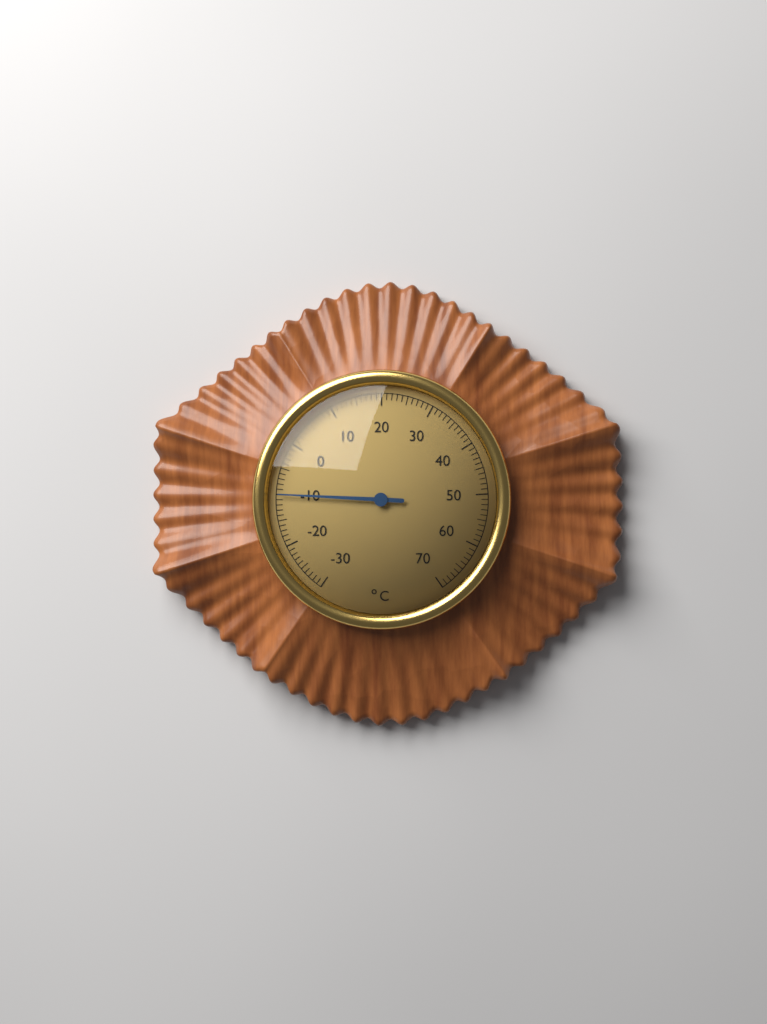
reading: -10 °C
